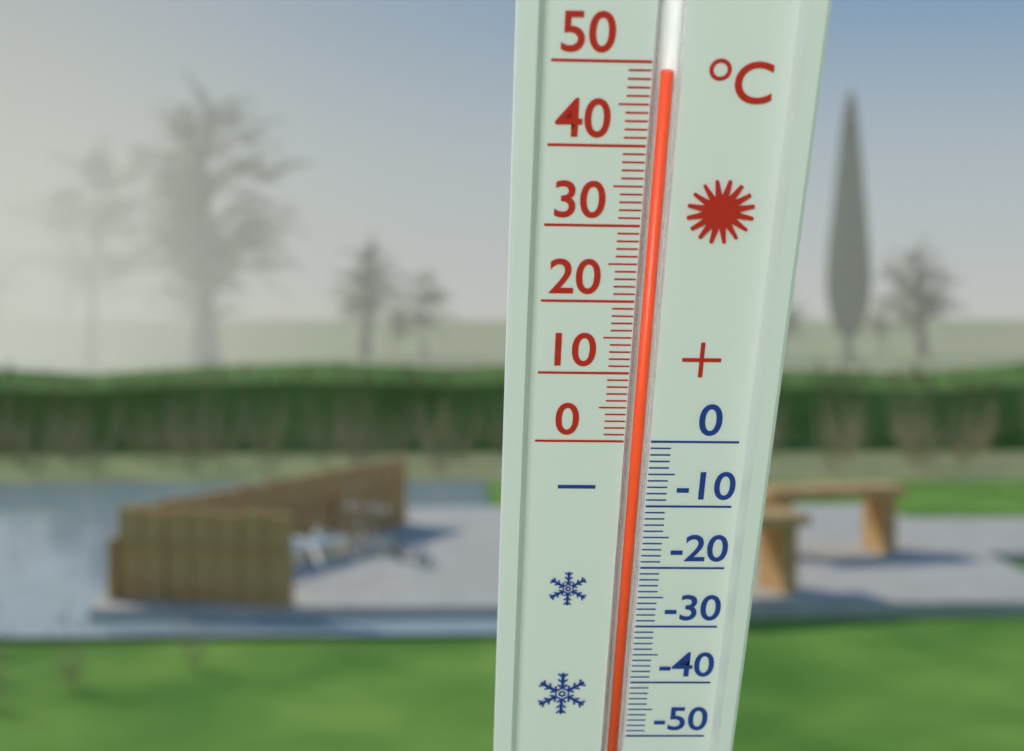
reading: 49 °C
